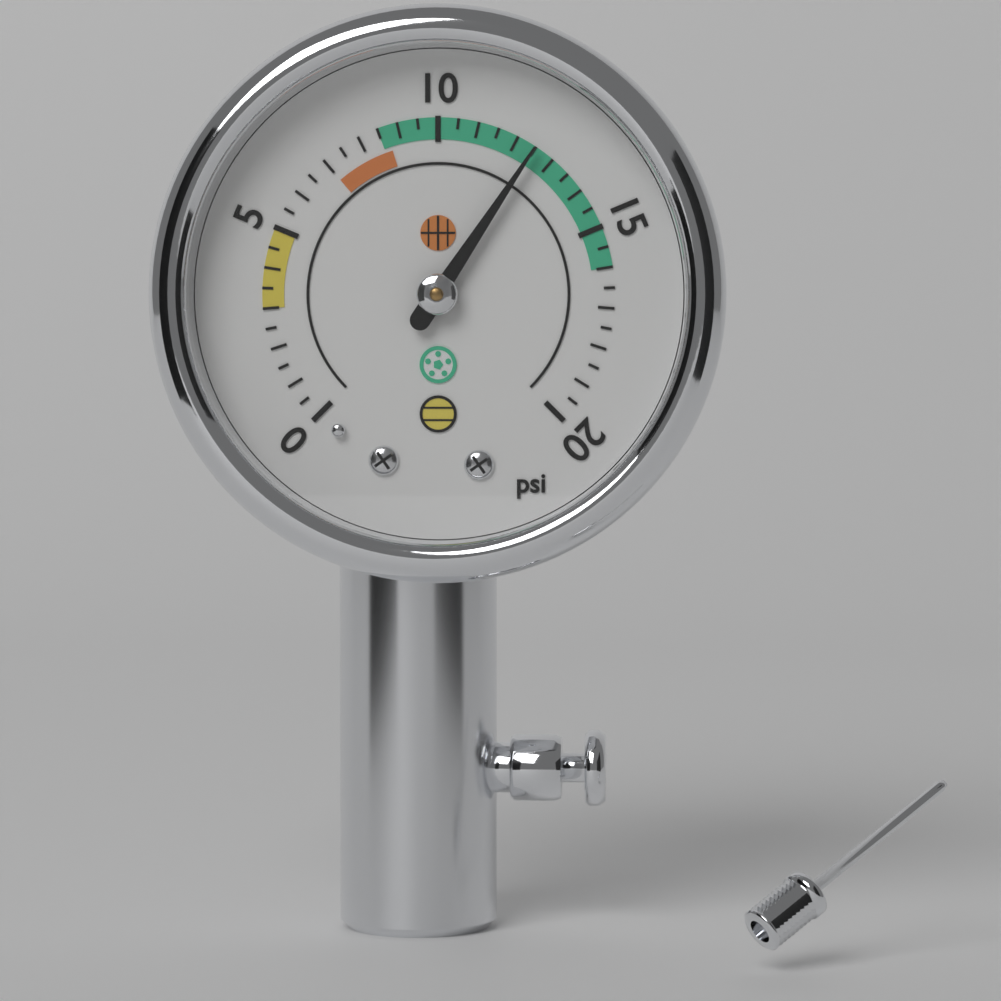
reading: 12.5 psi
